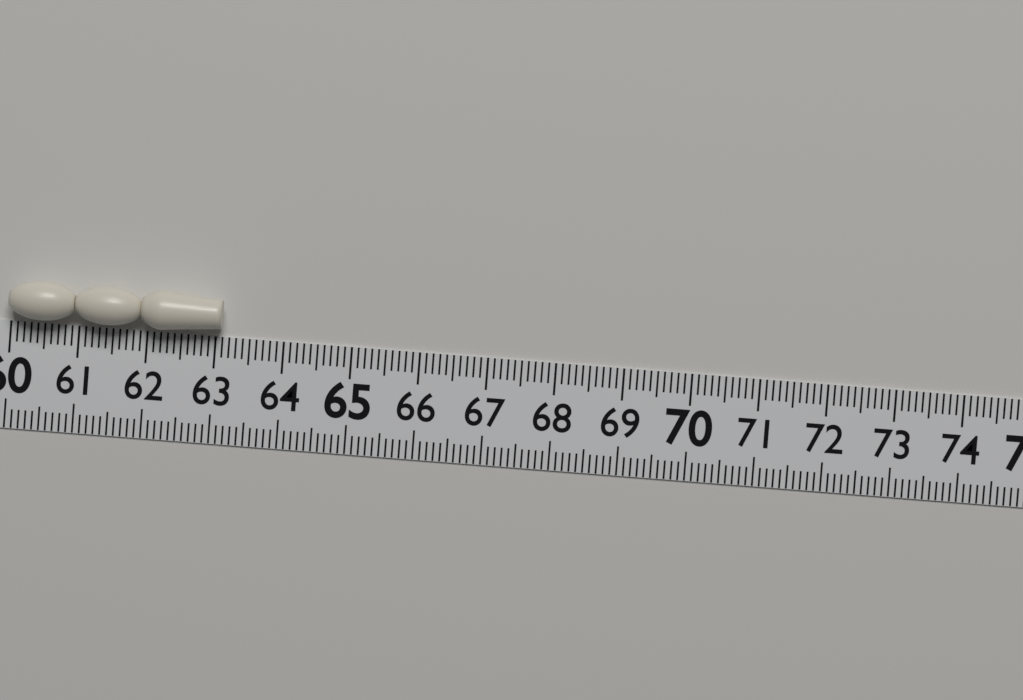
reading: 63.1 (no unit)
